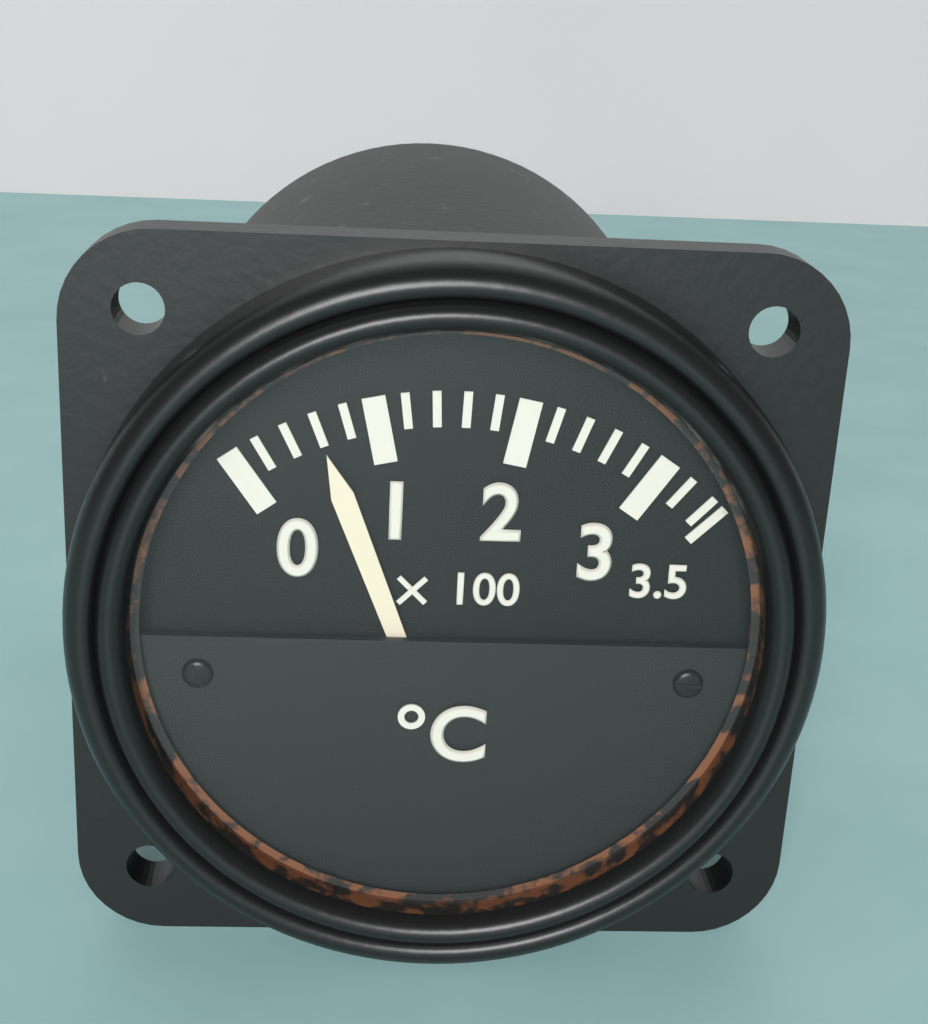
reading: 60 °C
